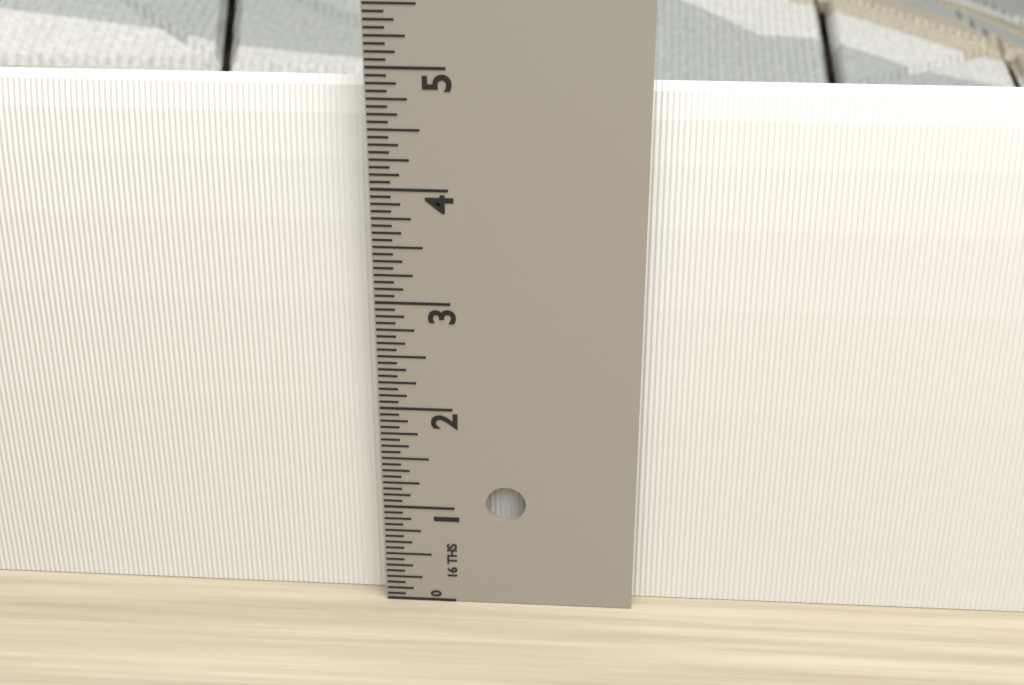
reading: 4.8125 in
